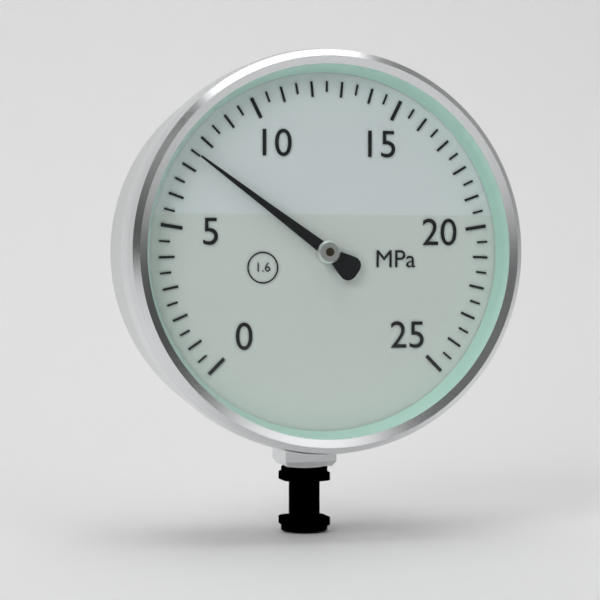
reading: 7.5 MPa
